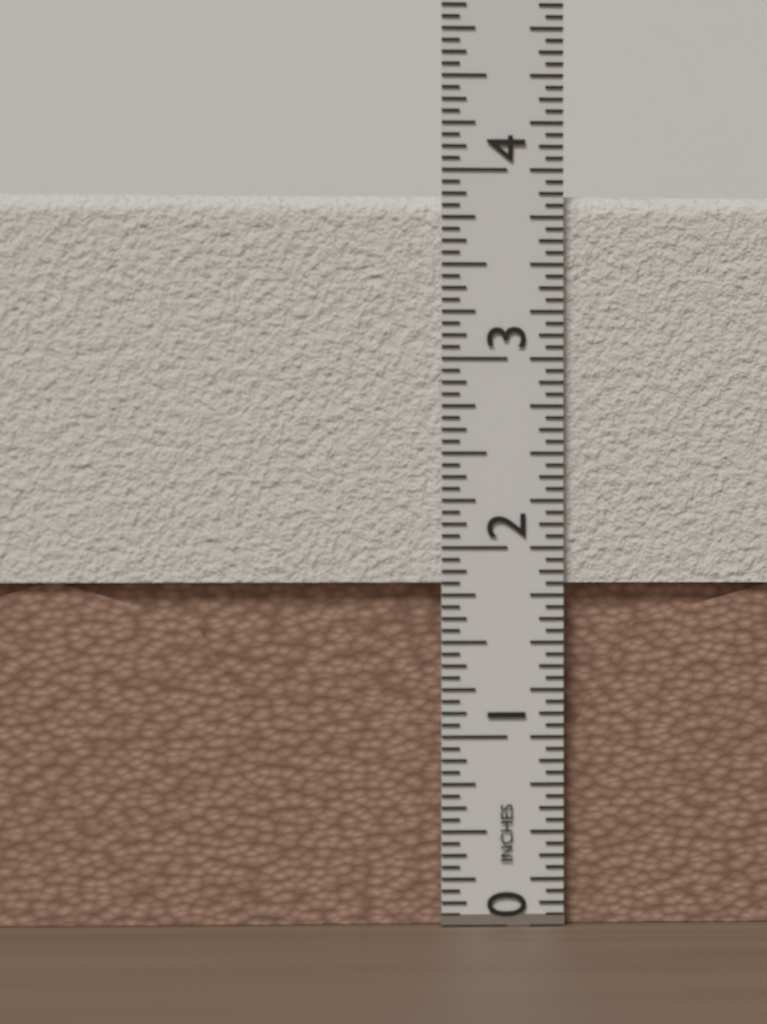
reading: 3.8750 in
